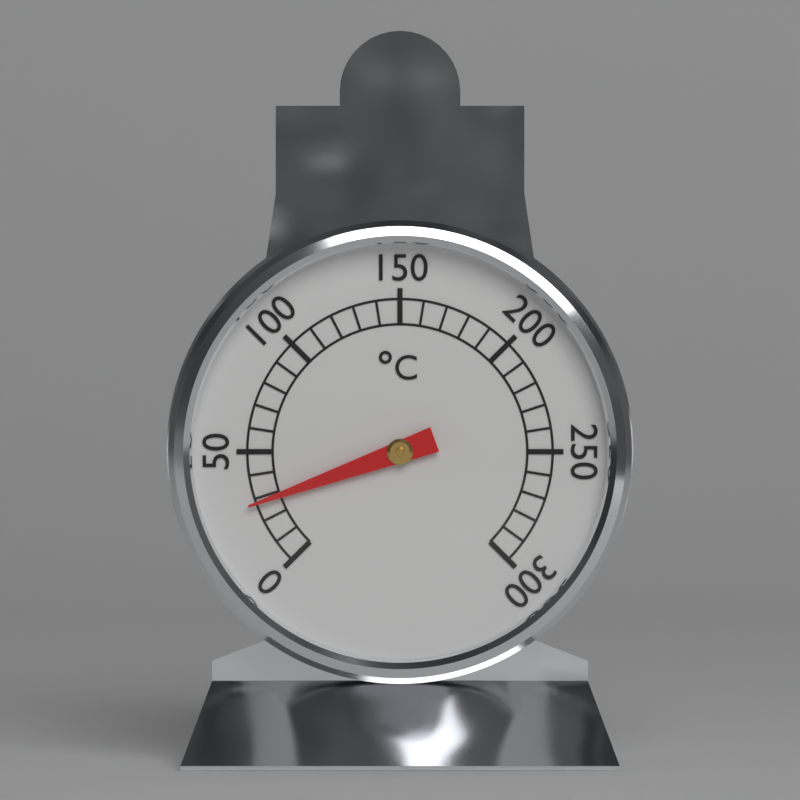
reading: 28 °C
